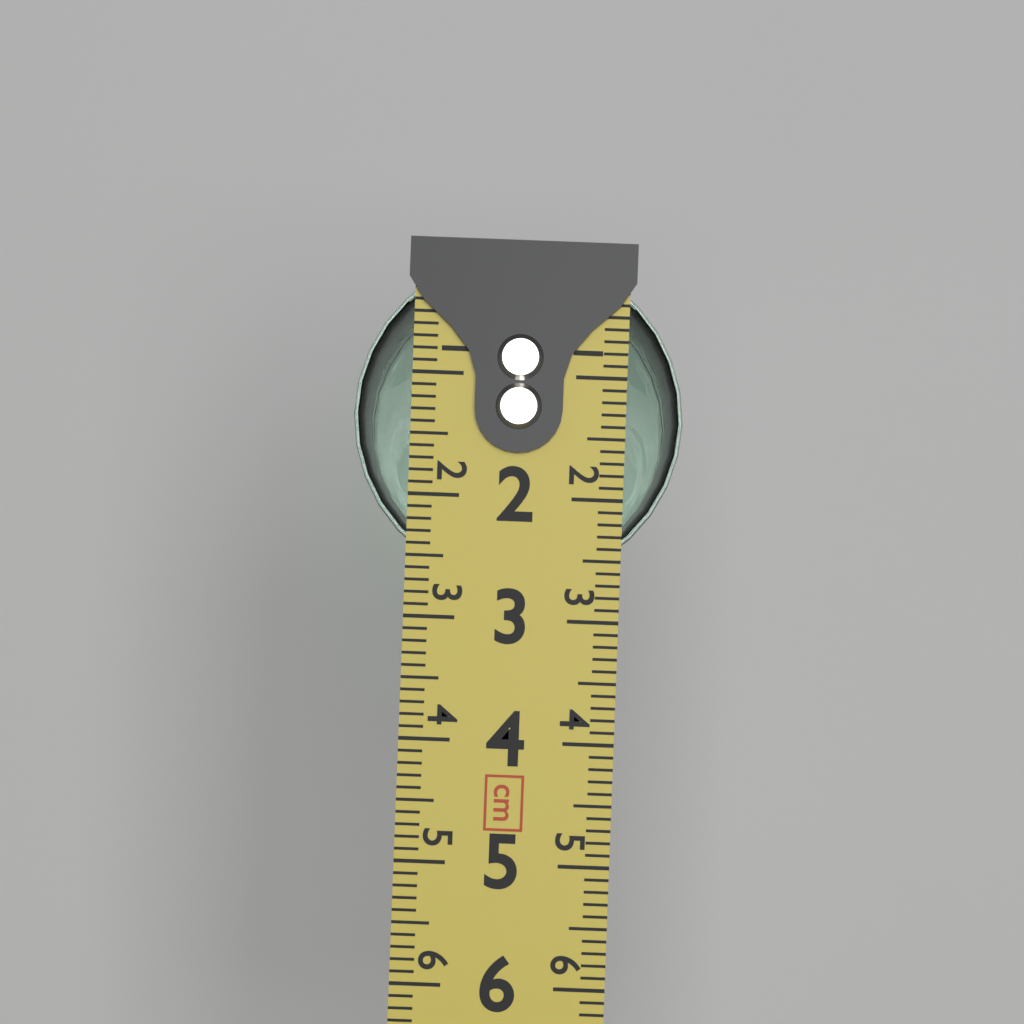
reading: 2.7 cm
